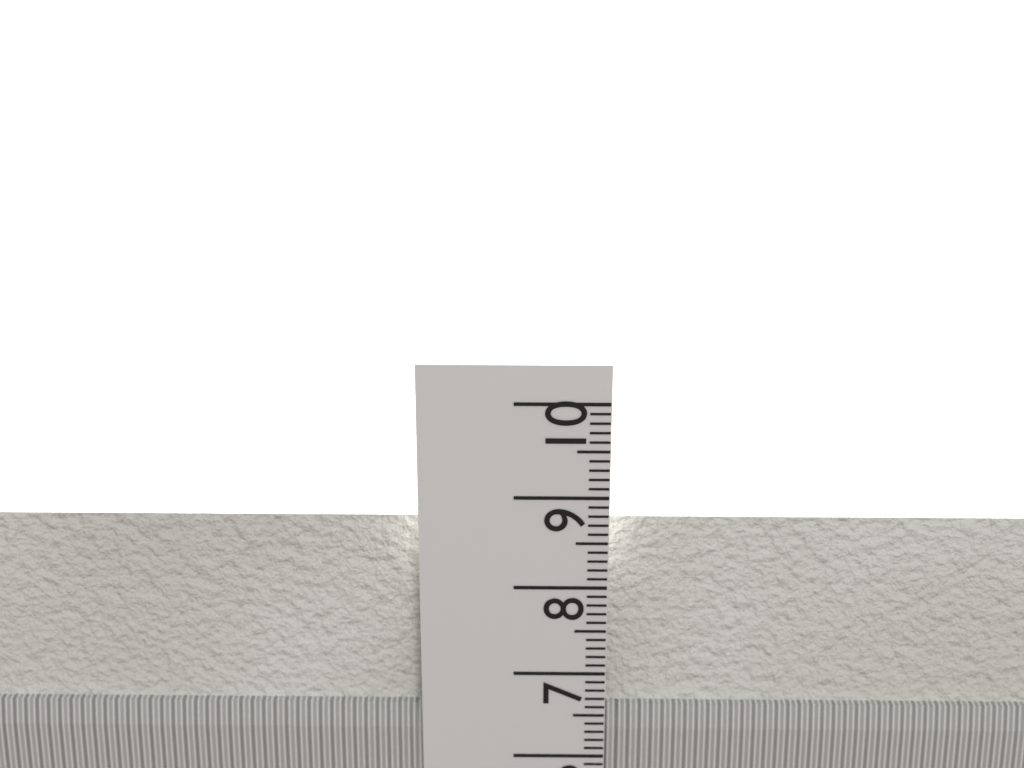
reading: 8.7 cm
